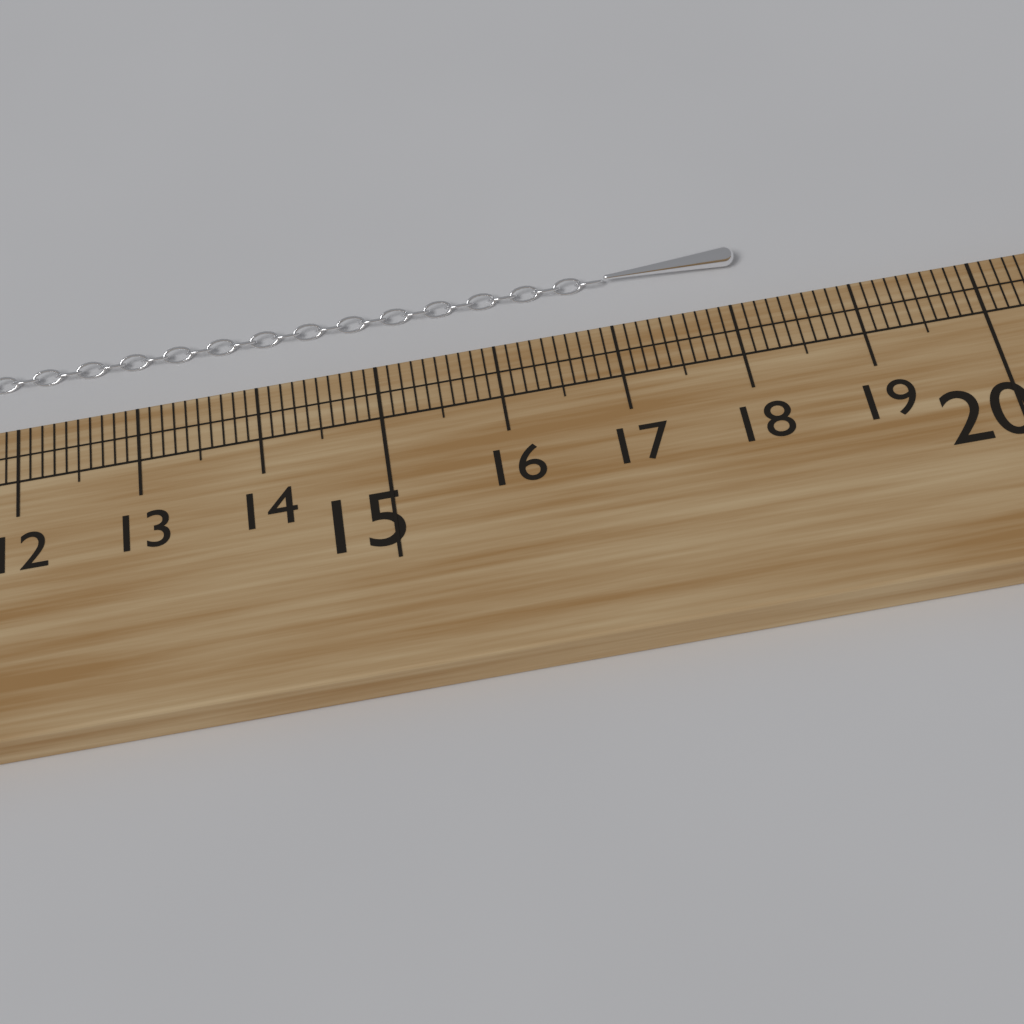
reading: 18.2 cm
